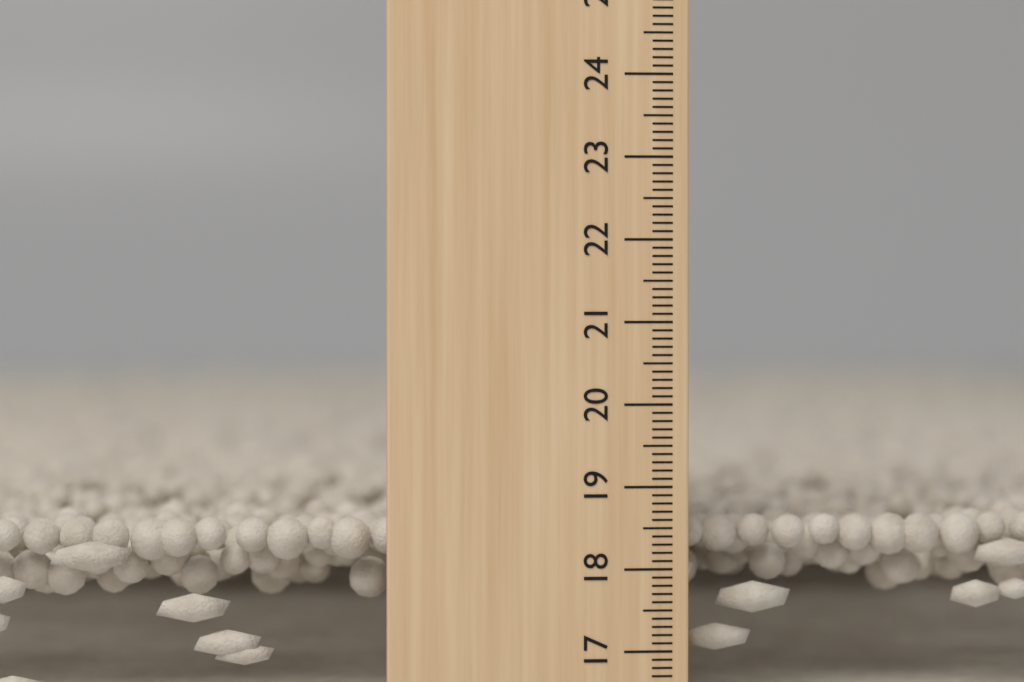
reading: 18.6 cm
